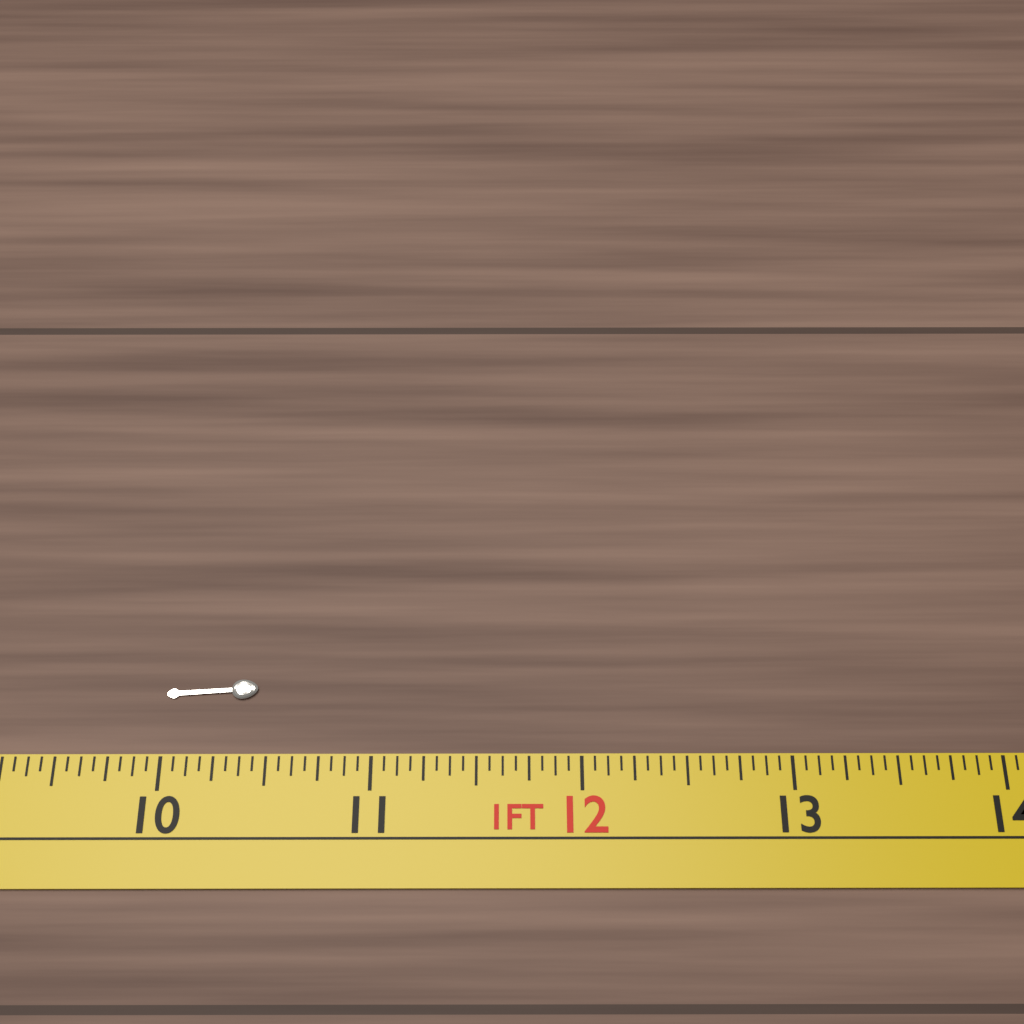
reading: 10.4375 in
